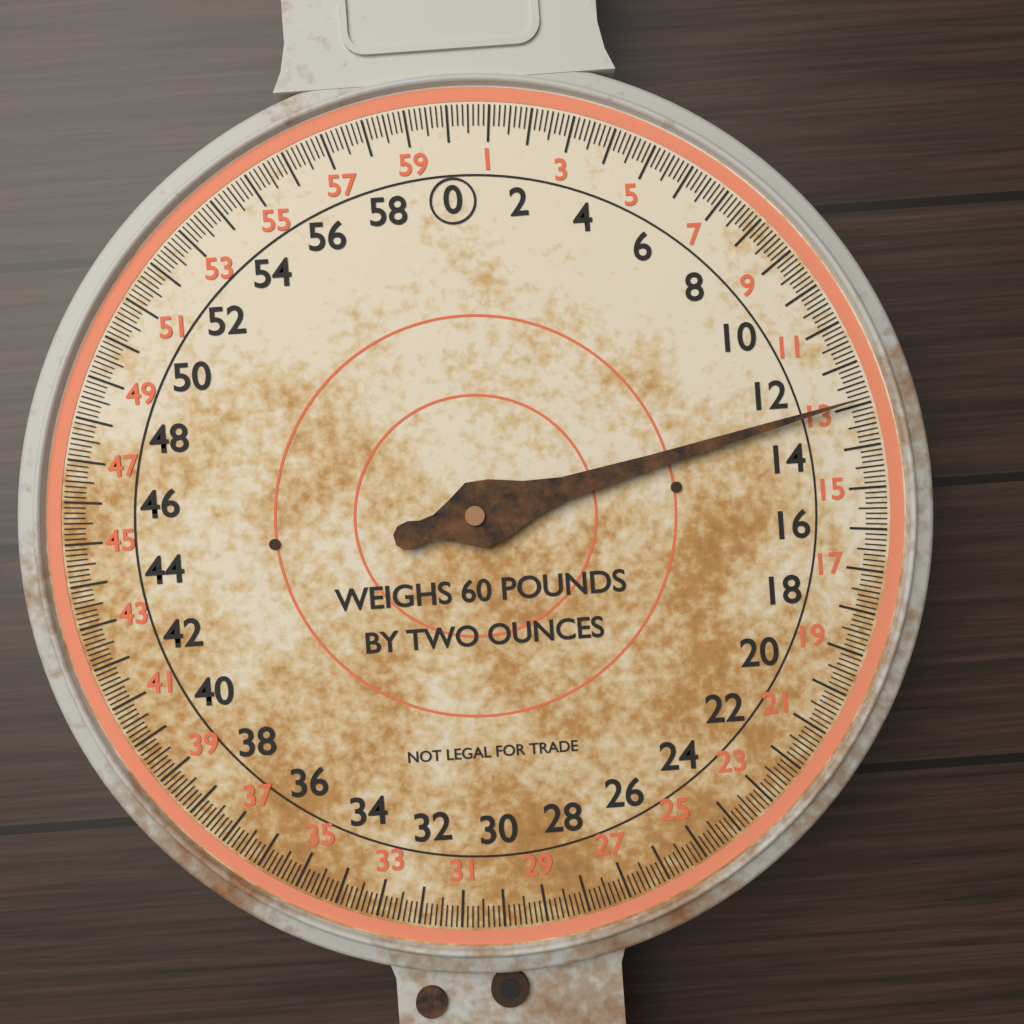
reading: 12.875 lb
